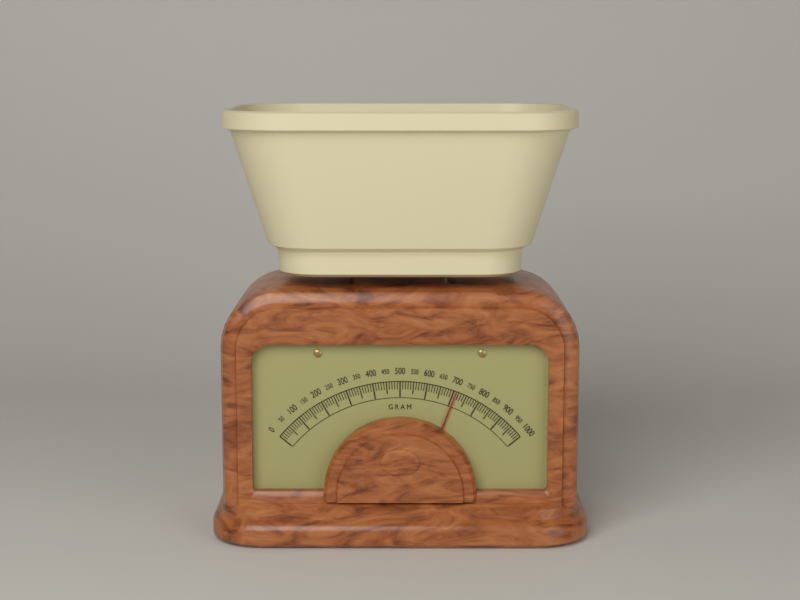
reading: 710 g
